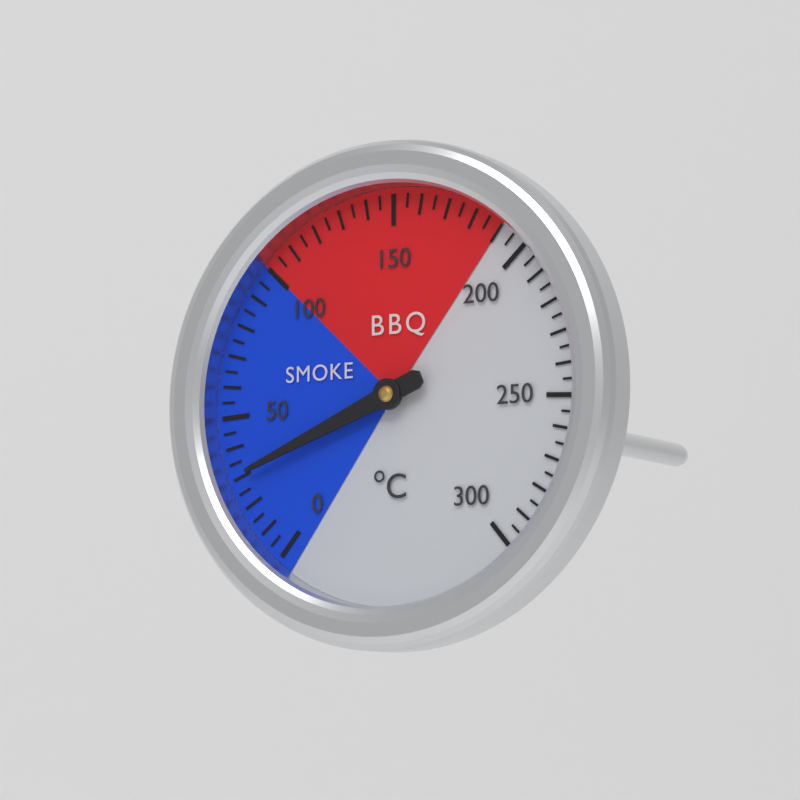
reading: 30 °C
